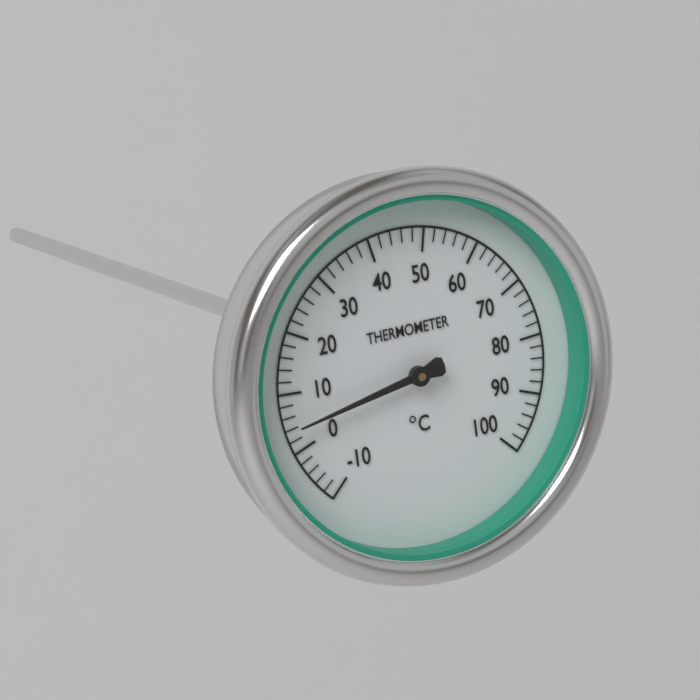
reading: 4 °C
